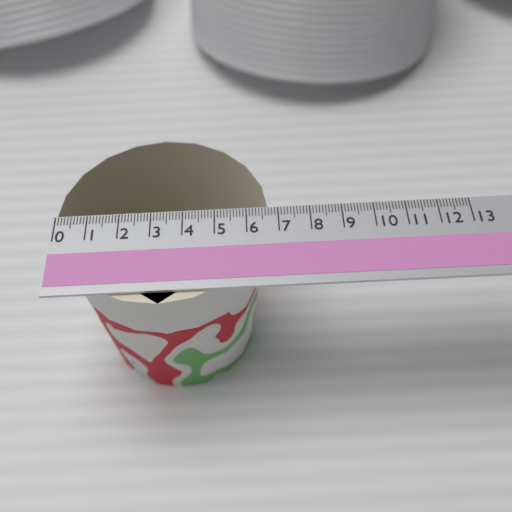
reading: 6.7 (no unit)
